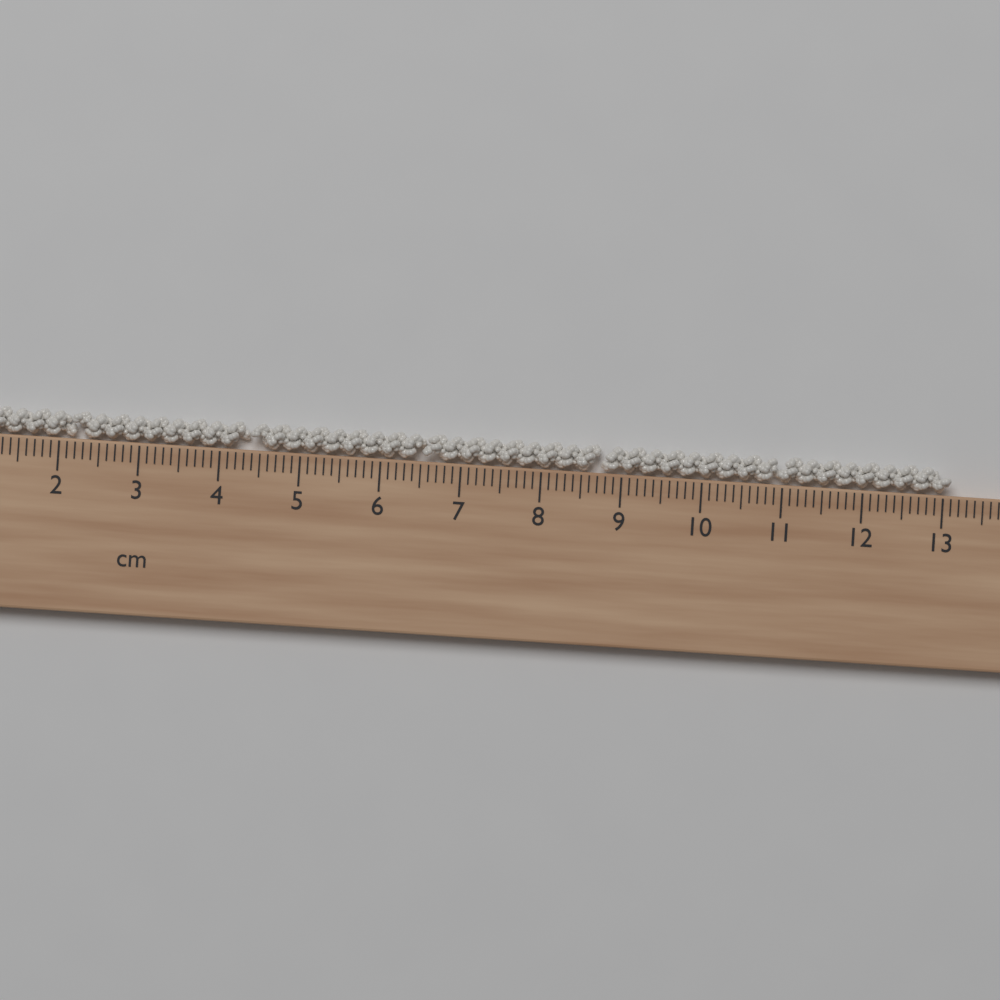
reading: 13.1 cm
